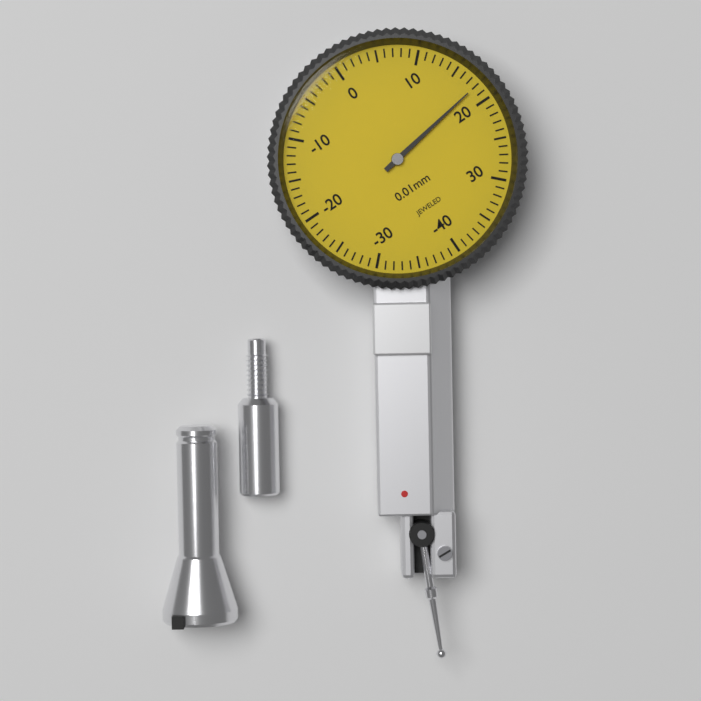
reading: 18 0.01mm
